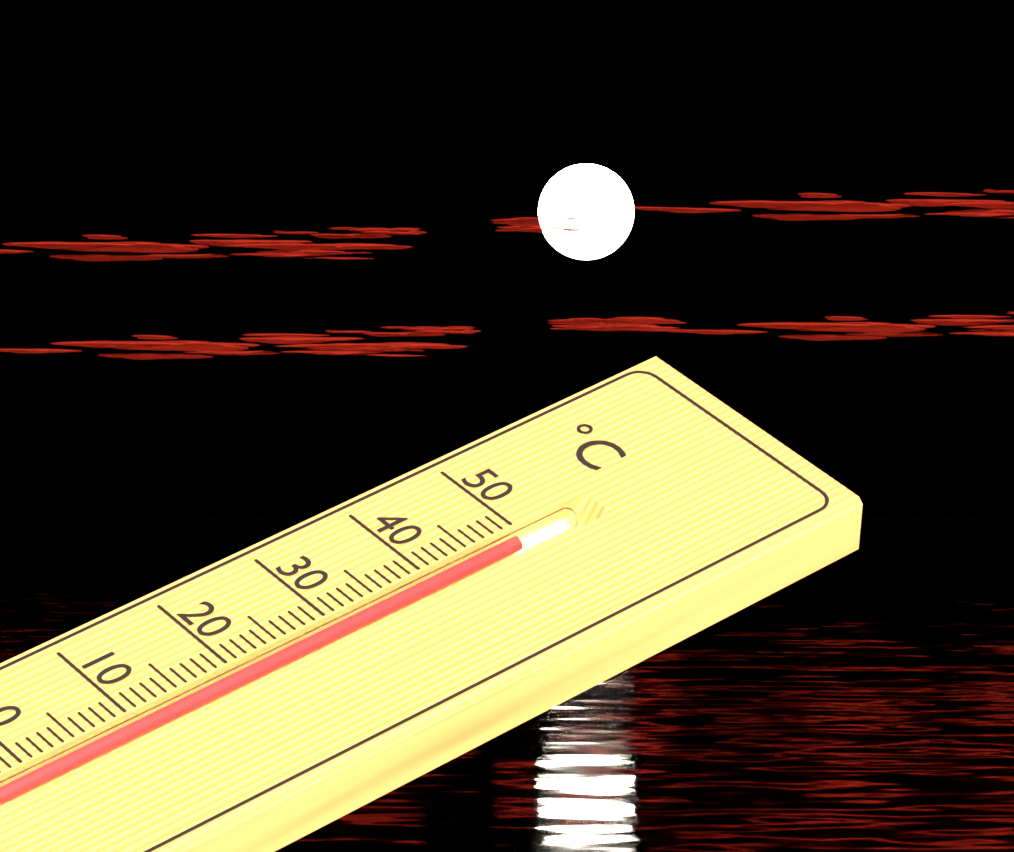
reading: 49 °C
